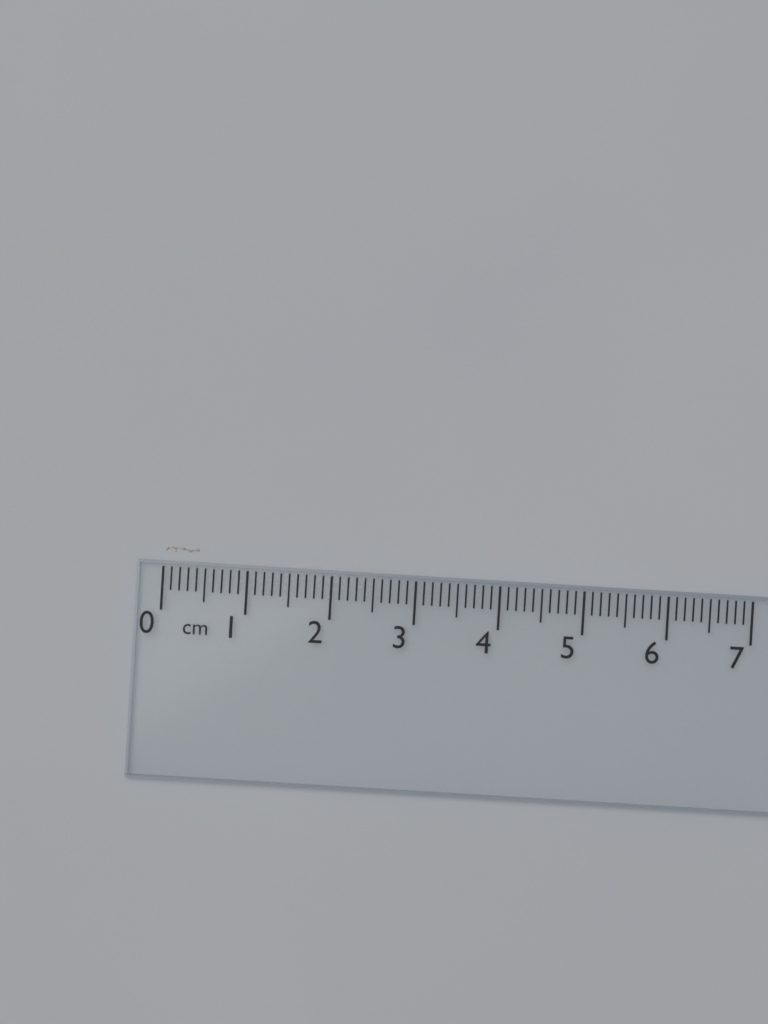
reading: 0.4 cm
